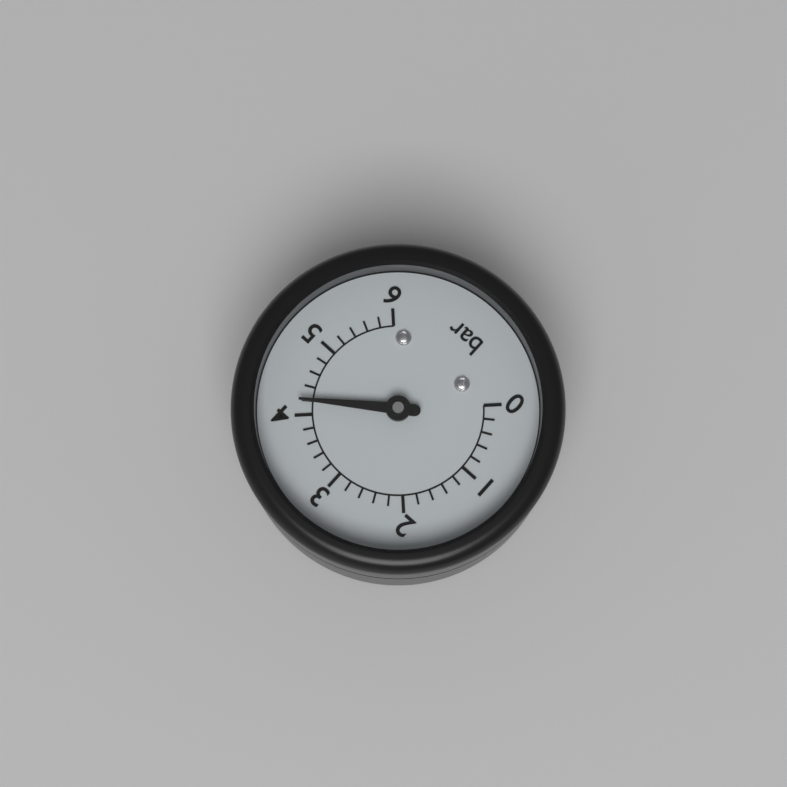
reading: 4.2 bar
